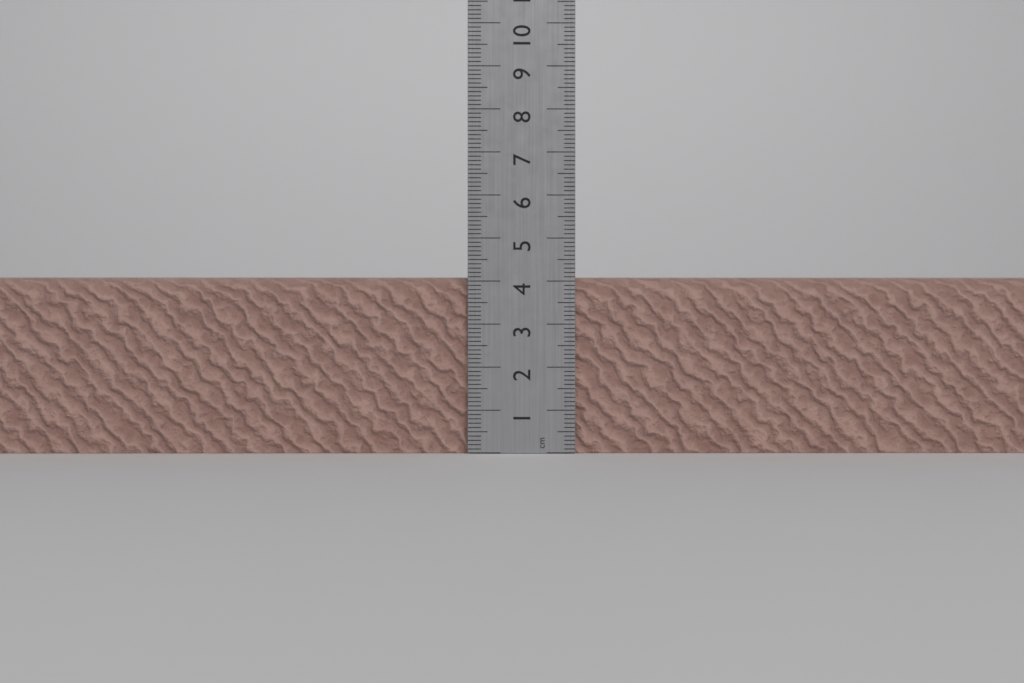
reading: 4.1 cm
